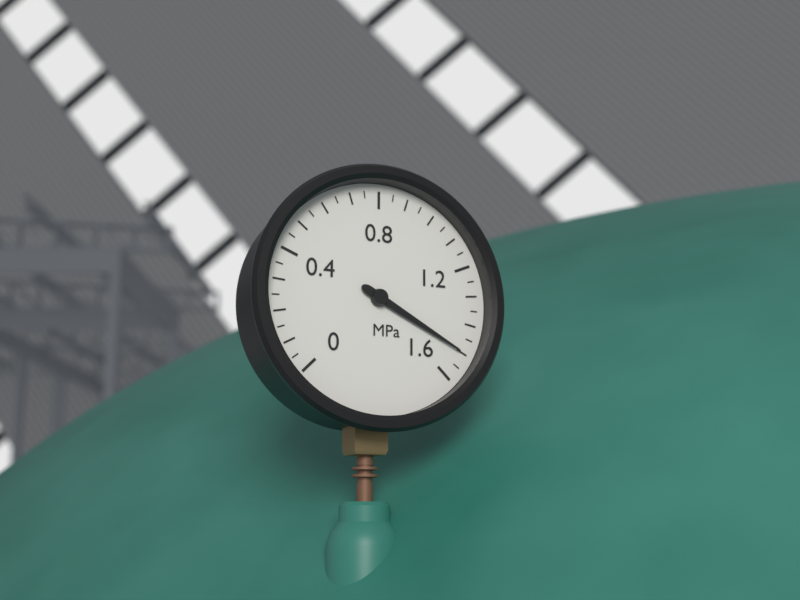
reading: 1.50 MPa
